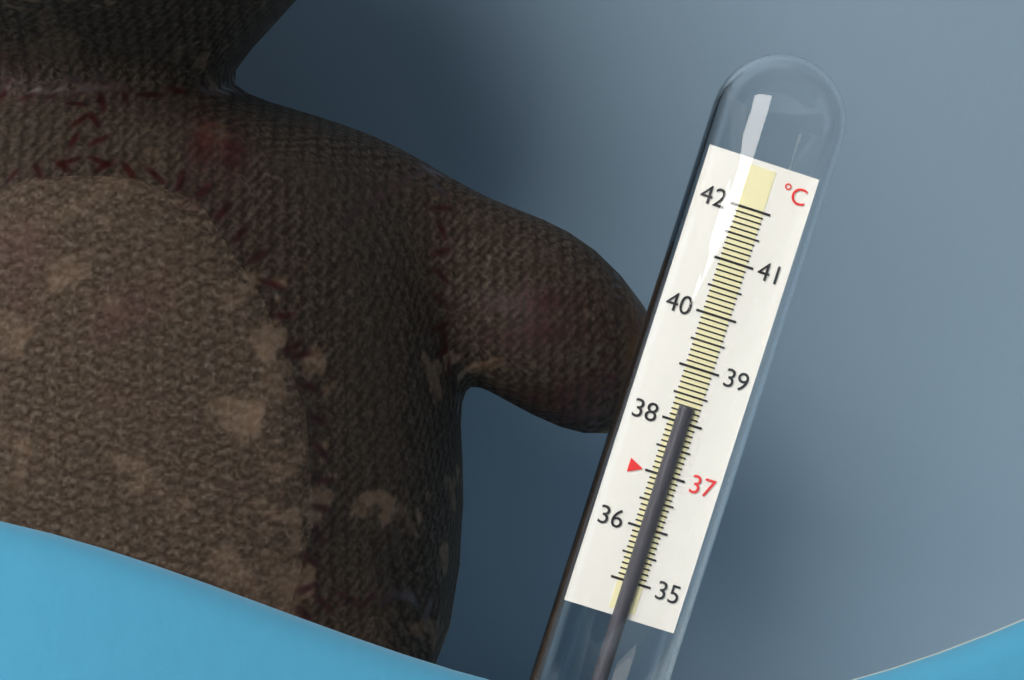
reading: 38.3 °C
